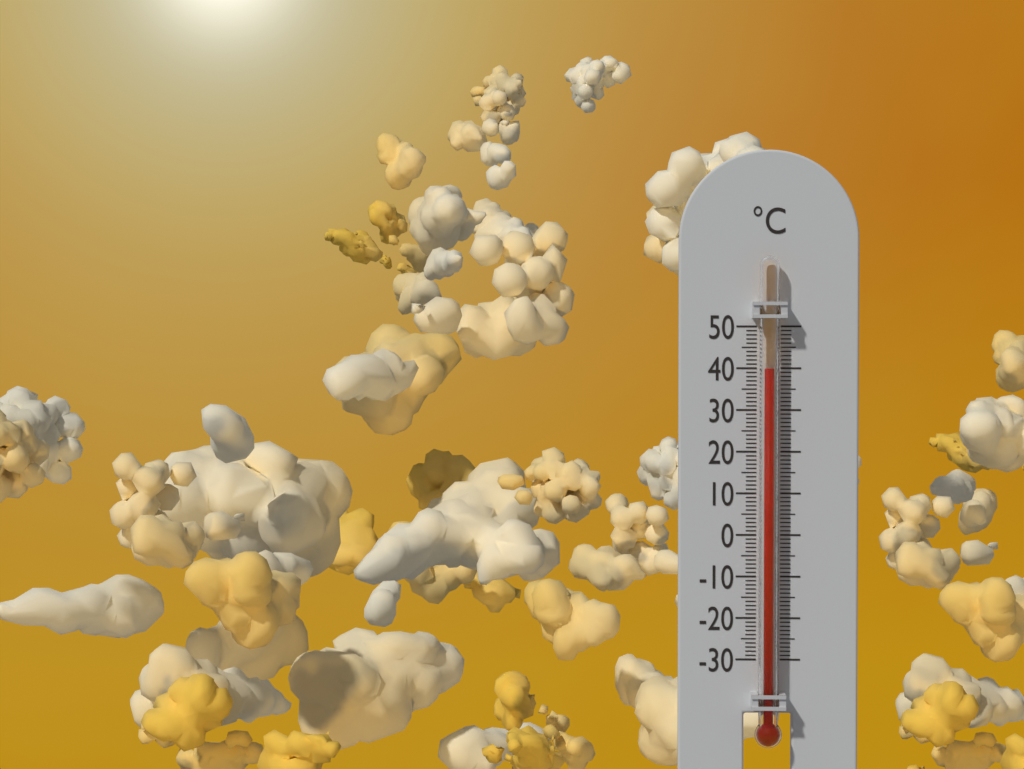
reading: 40 °C
